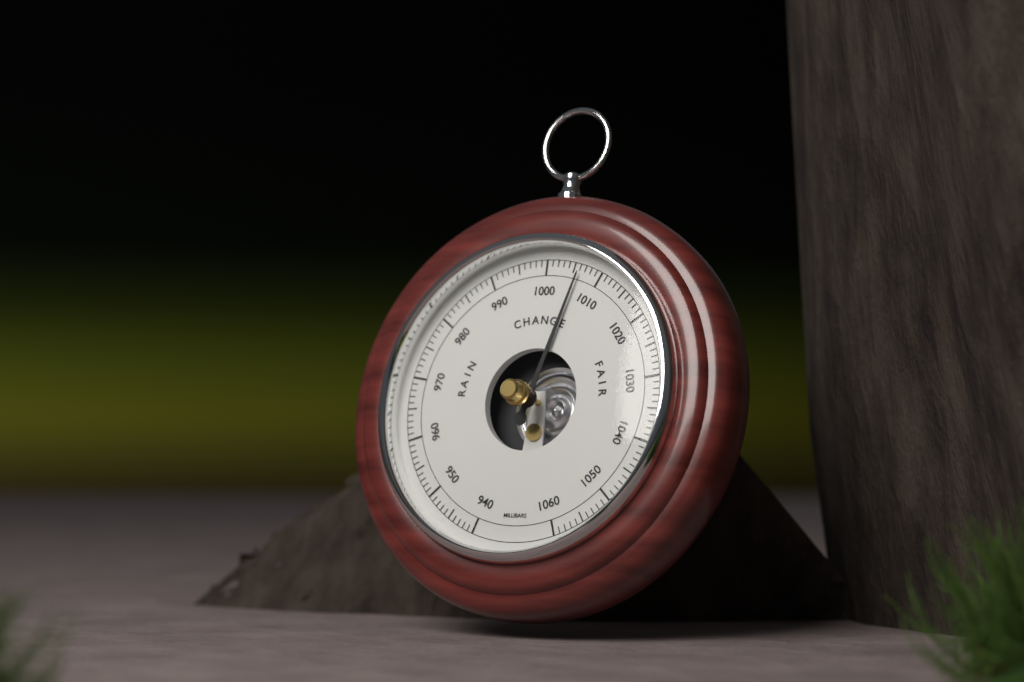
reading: 1006 mbar
